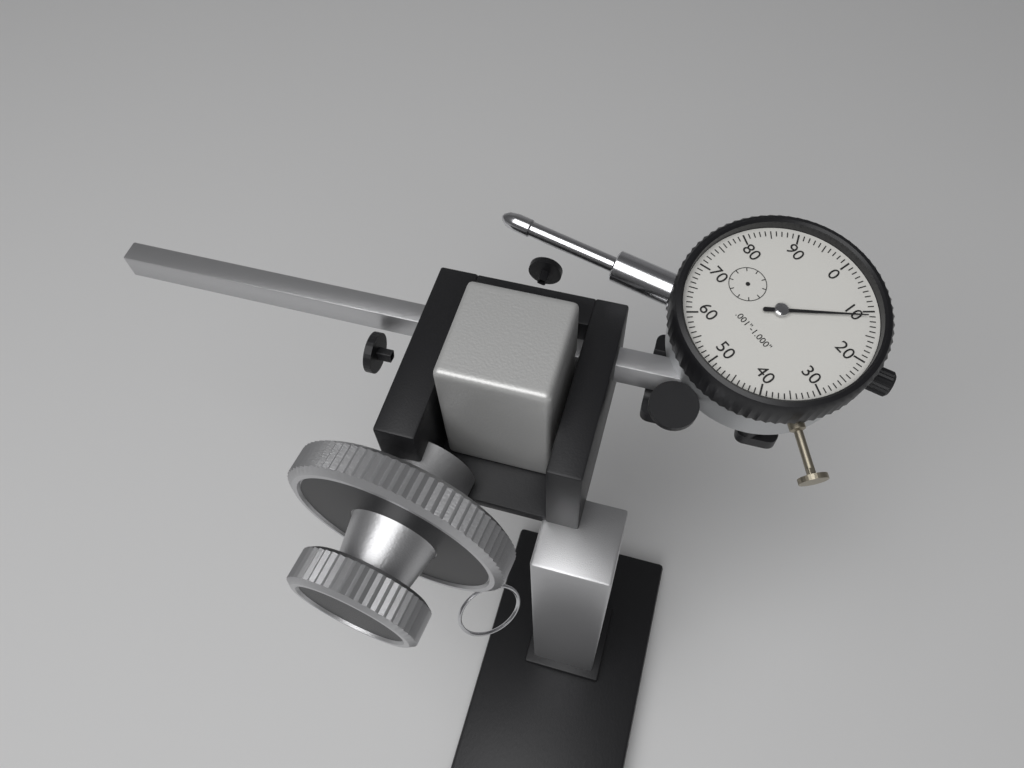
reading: 0.011 in
